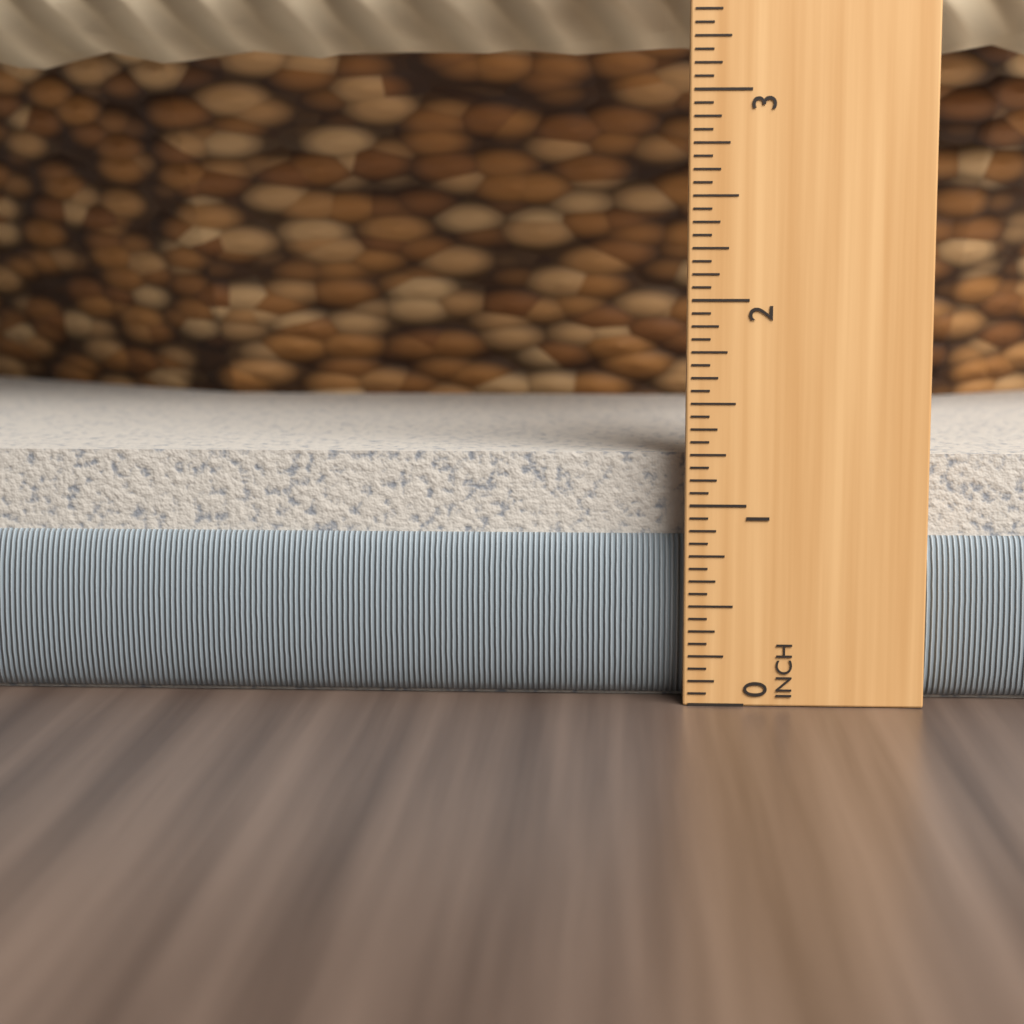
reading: 1.2500 in
